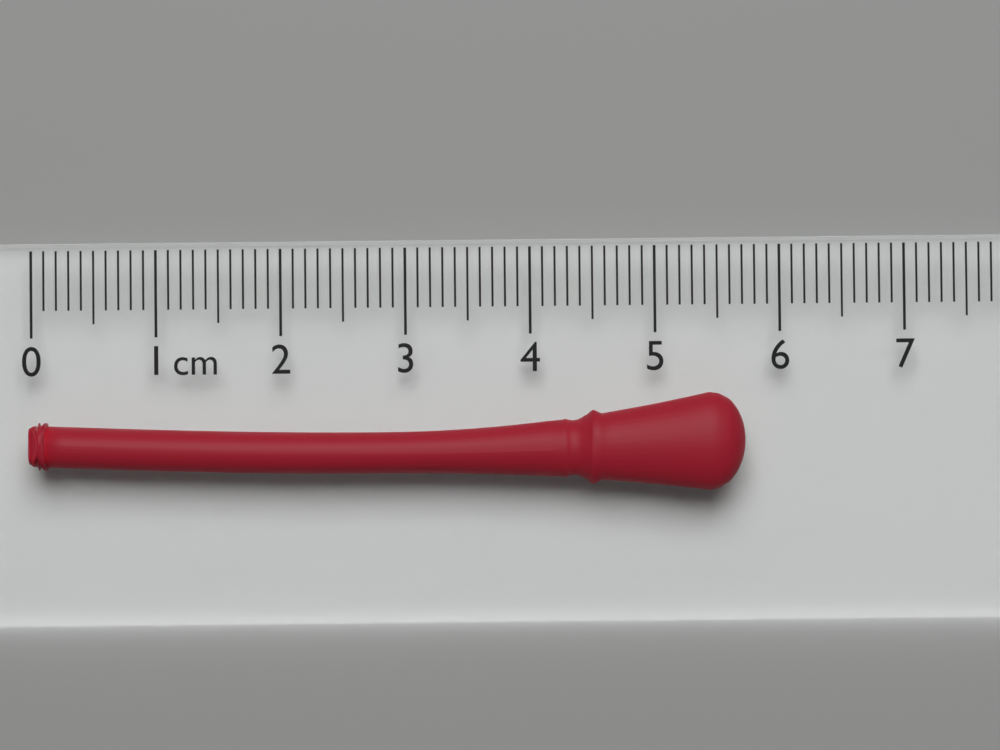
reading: 5.7 cm
